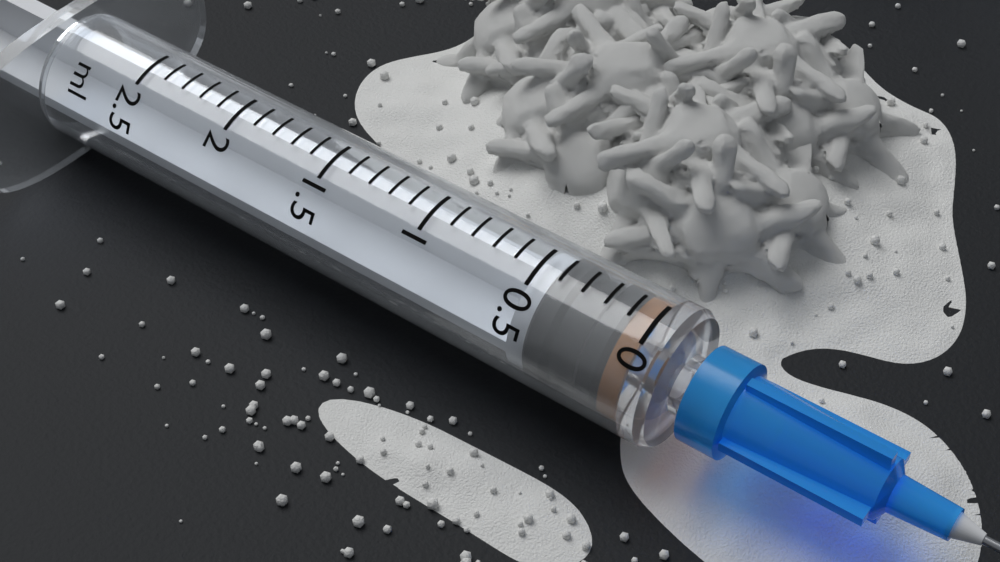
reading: 0.1 ml
